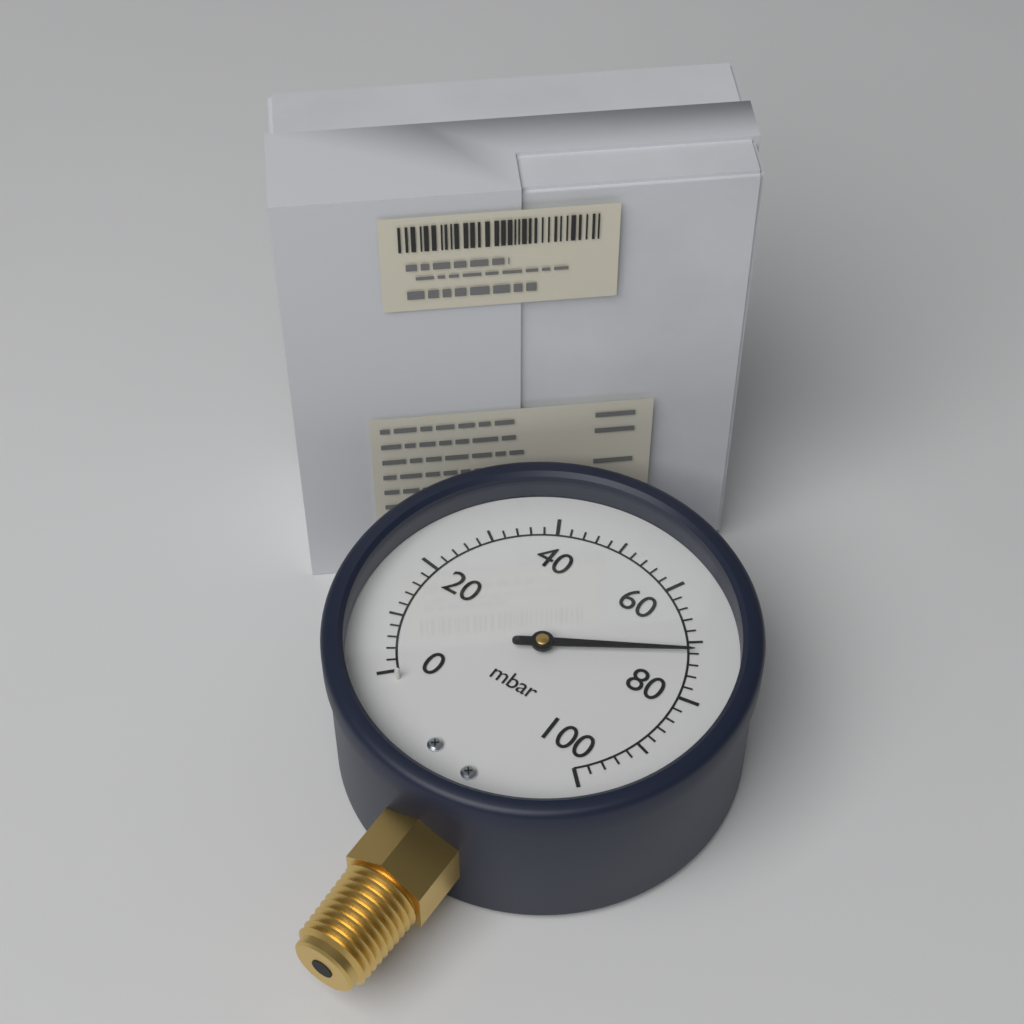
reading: 72 mbar
